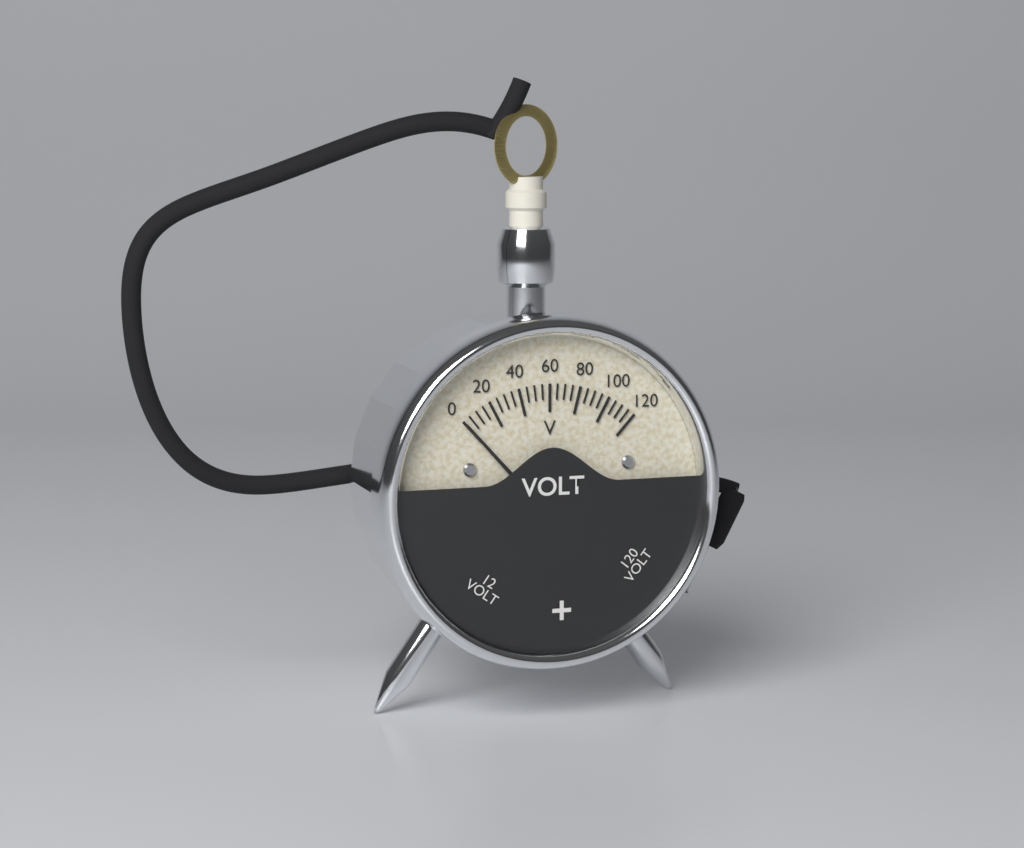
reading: 0 V
